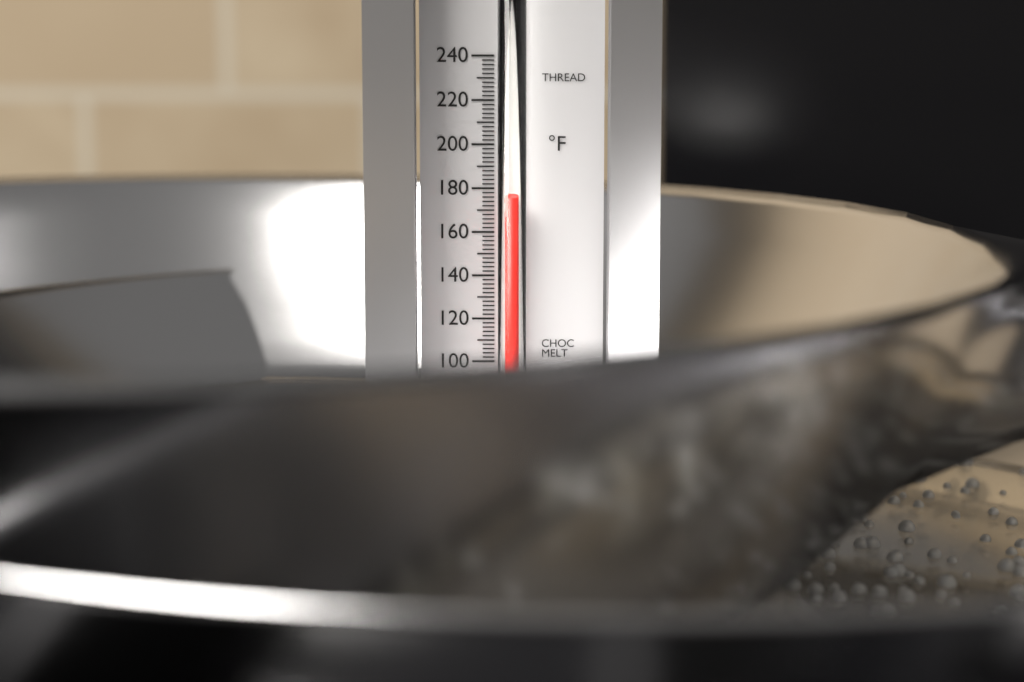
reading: 176 °F
